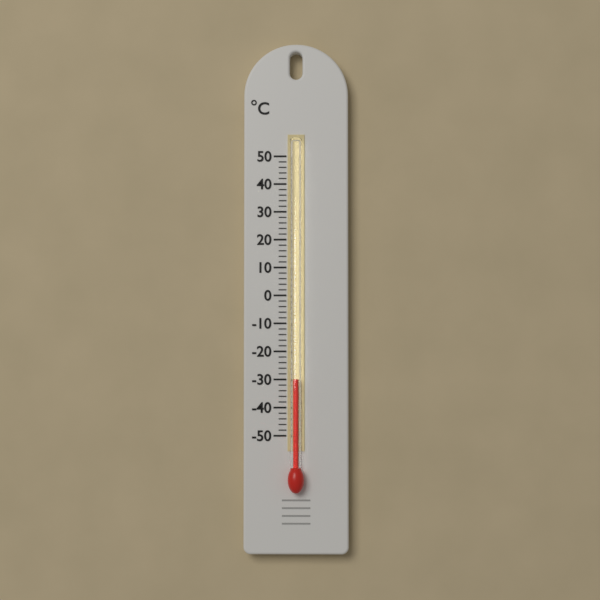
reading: -30 °C
